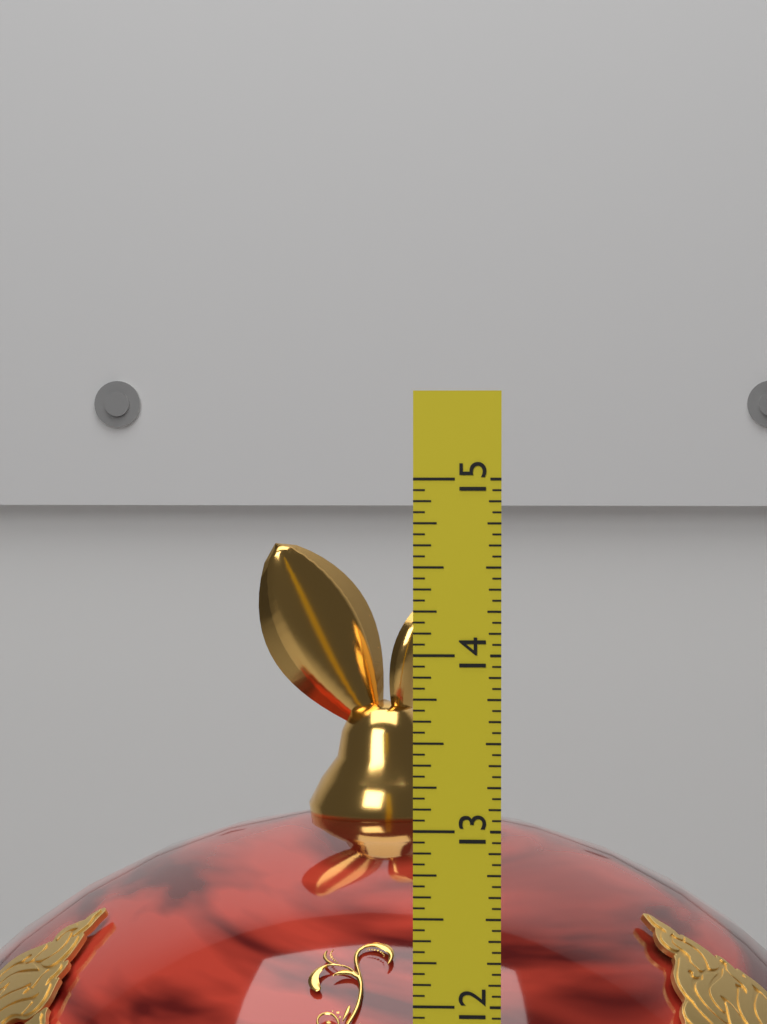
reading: 14.5000 (no unit)
